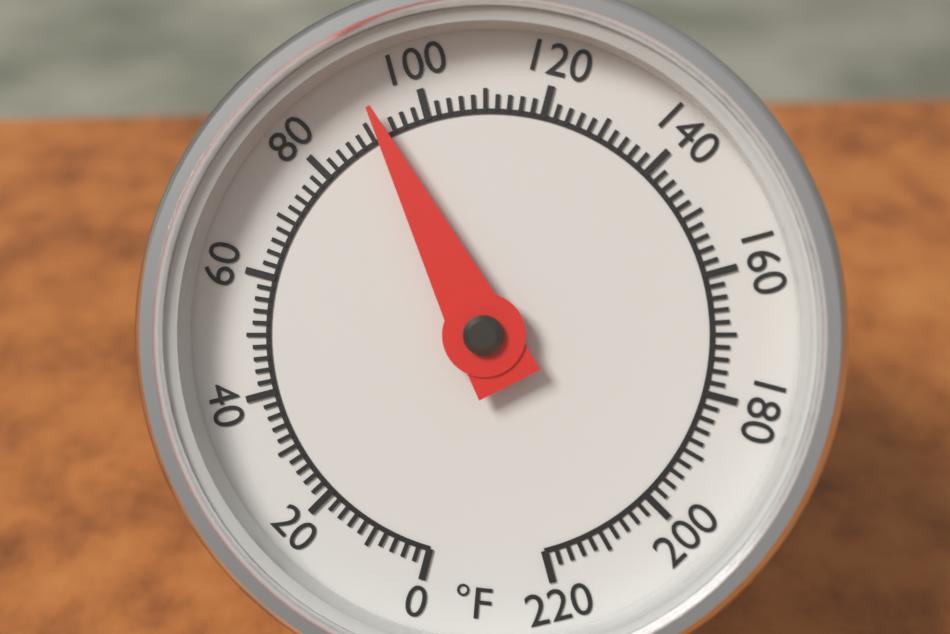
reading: 92 °F
